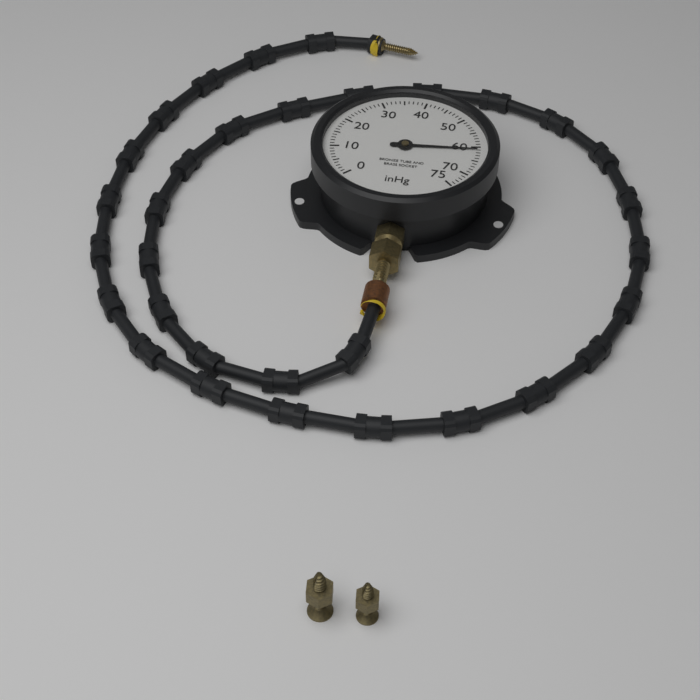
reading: 61 inHg
